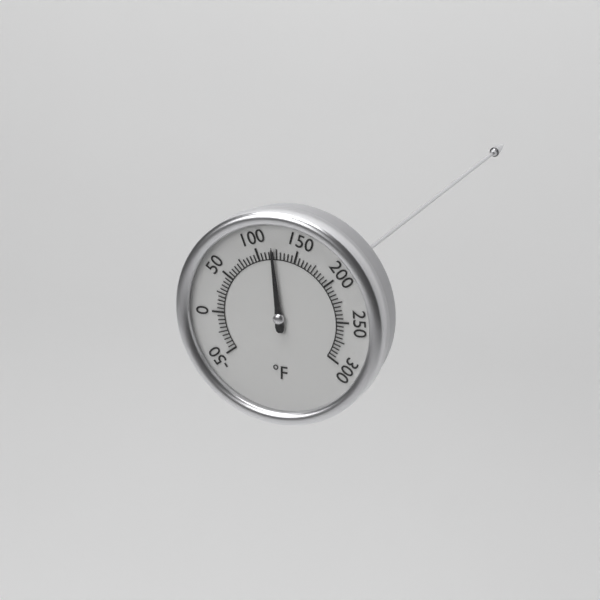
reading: 120 °F
